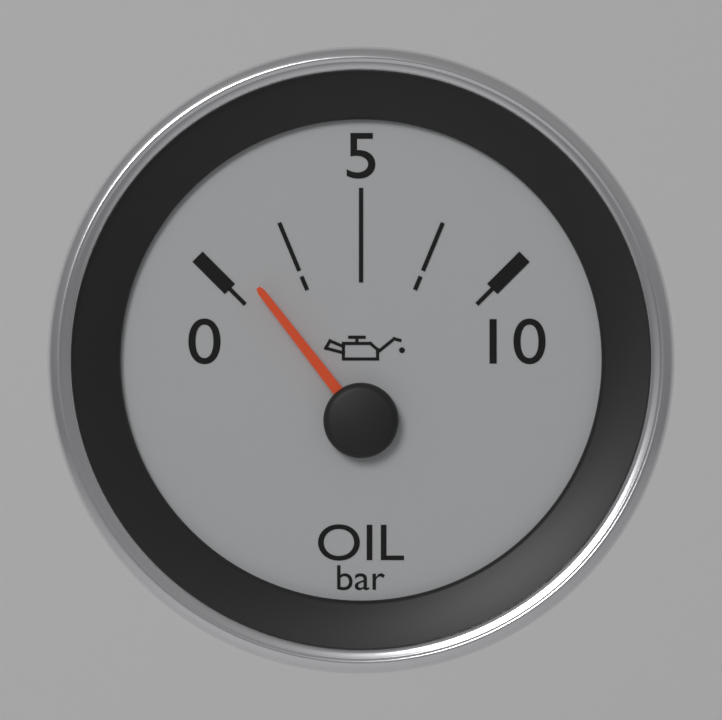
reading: 0.8 bar
